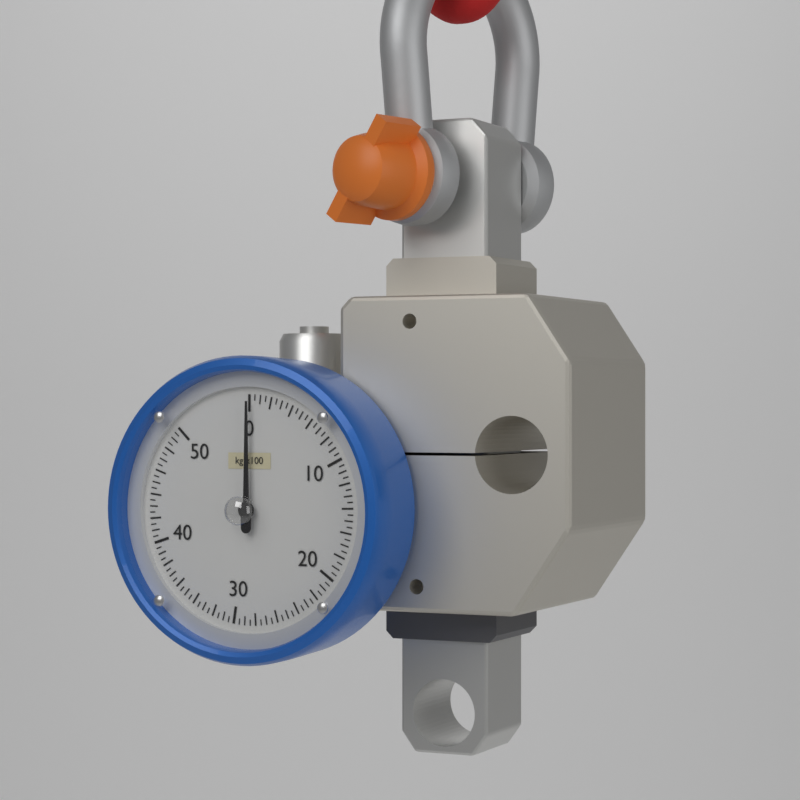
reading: 0 kg
